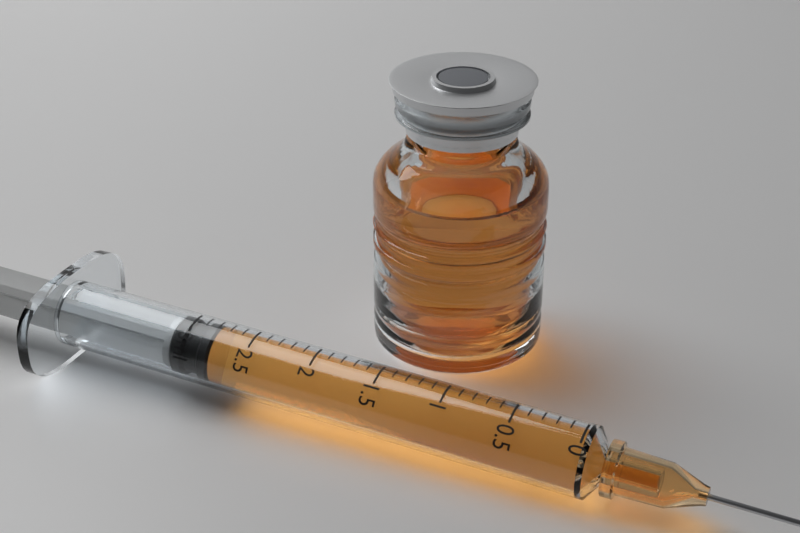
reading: 2.8 ml
